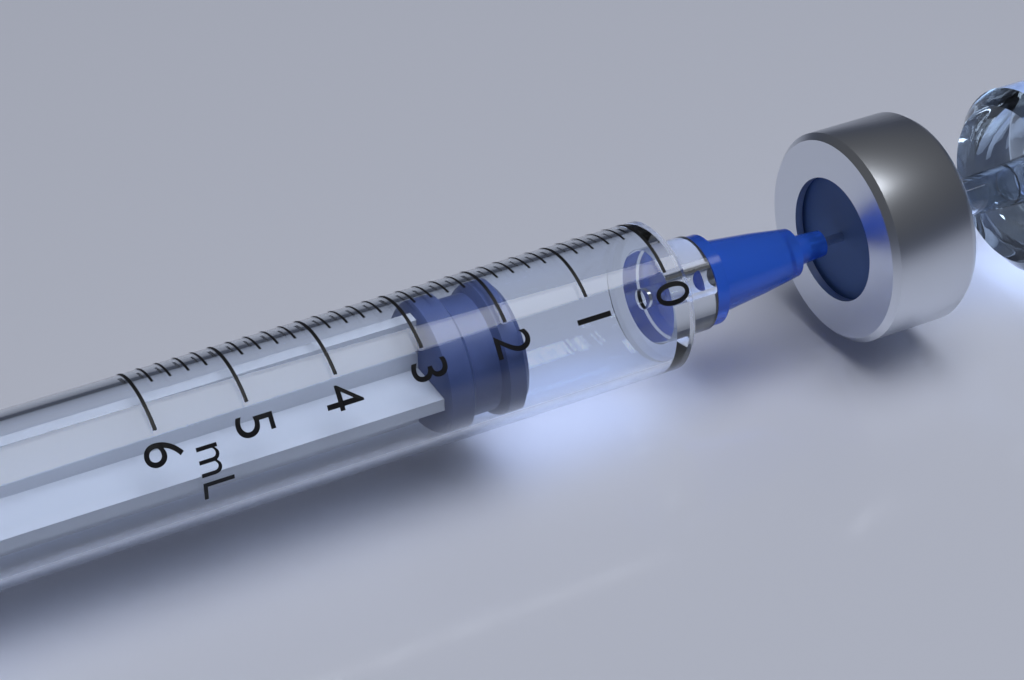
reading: 1.8 mL
